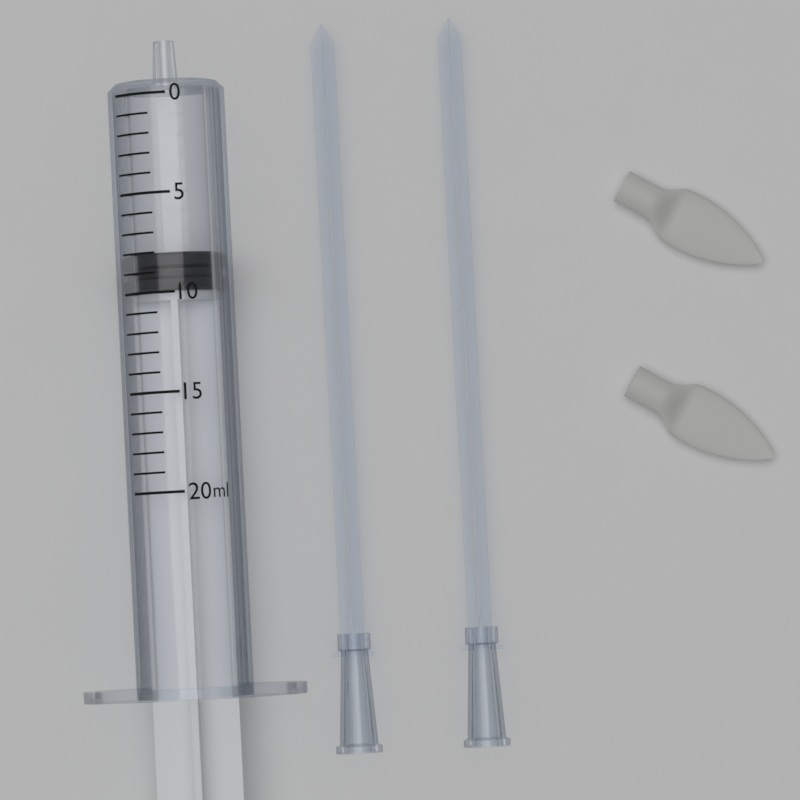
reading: 8 ml
